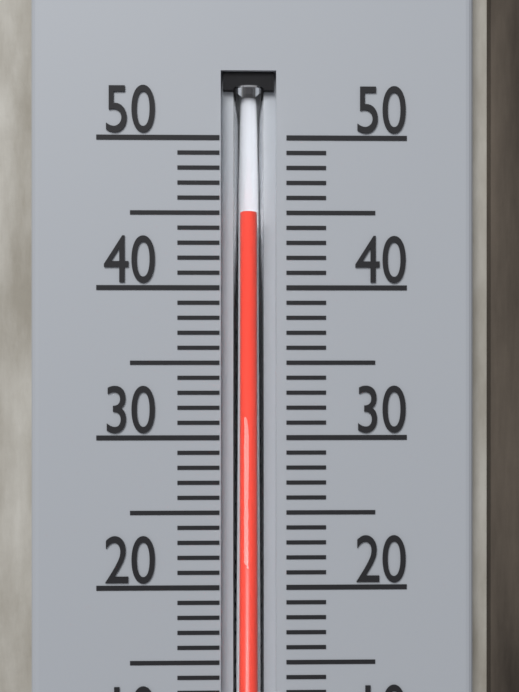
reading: 45 °C
